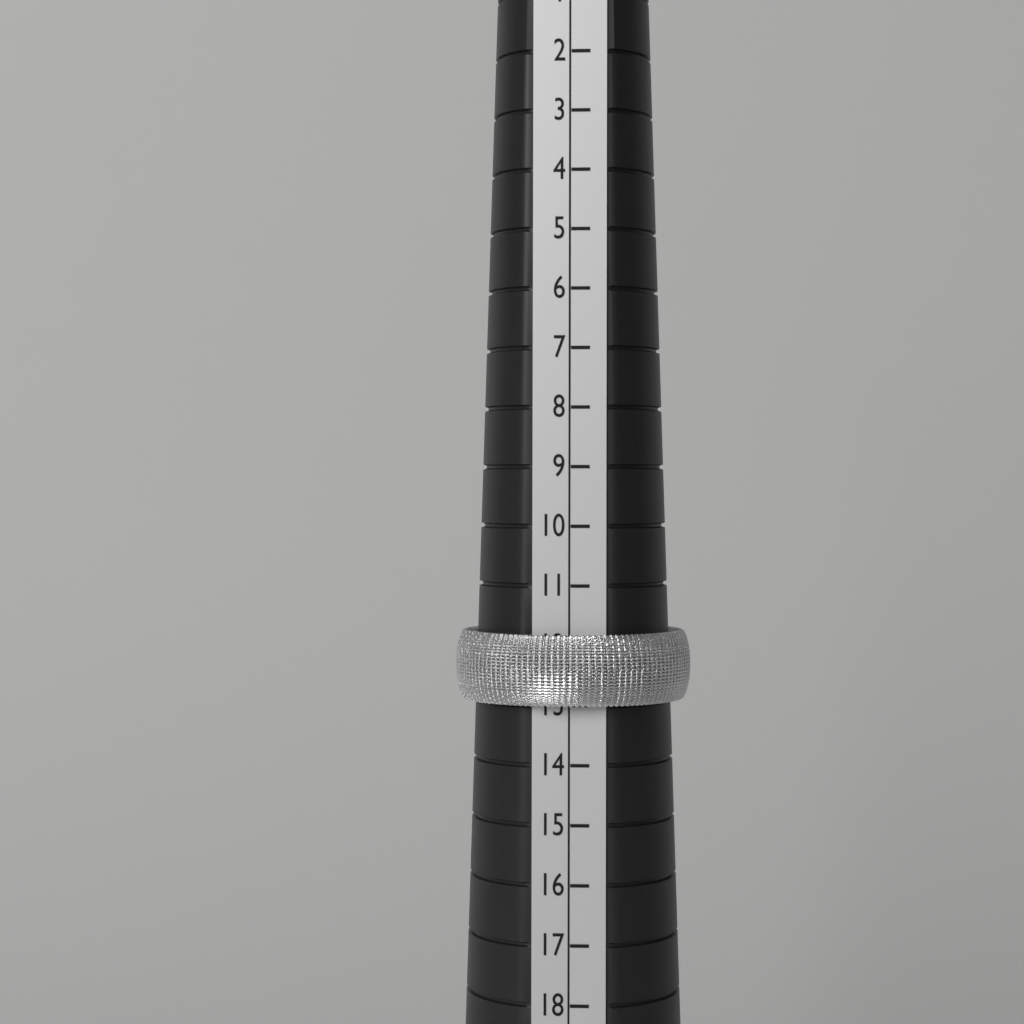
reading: 13 (no unit)
